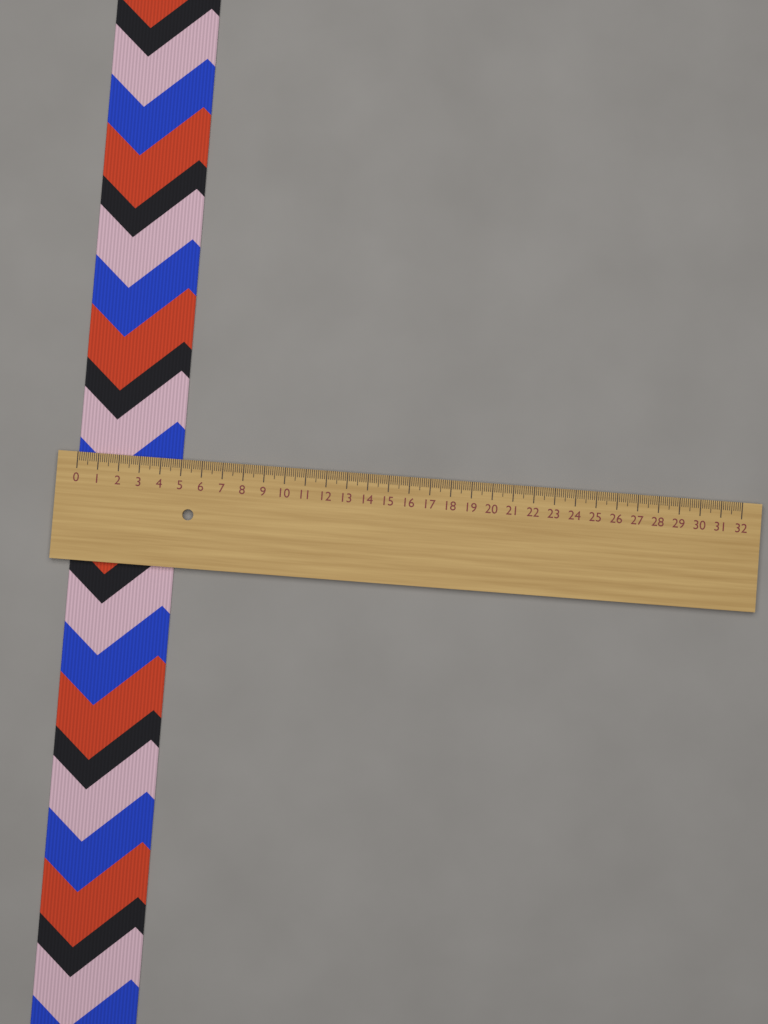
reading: 5.0 (no unit)
